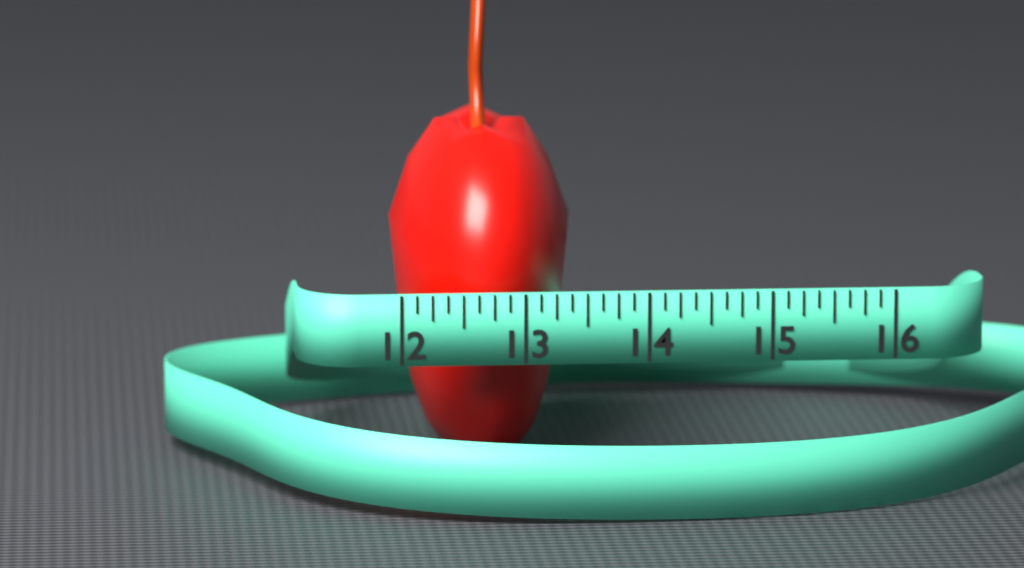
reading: 13.500 (no unit)
